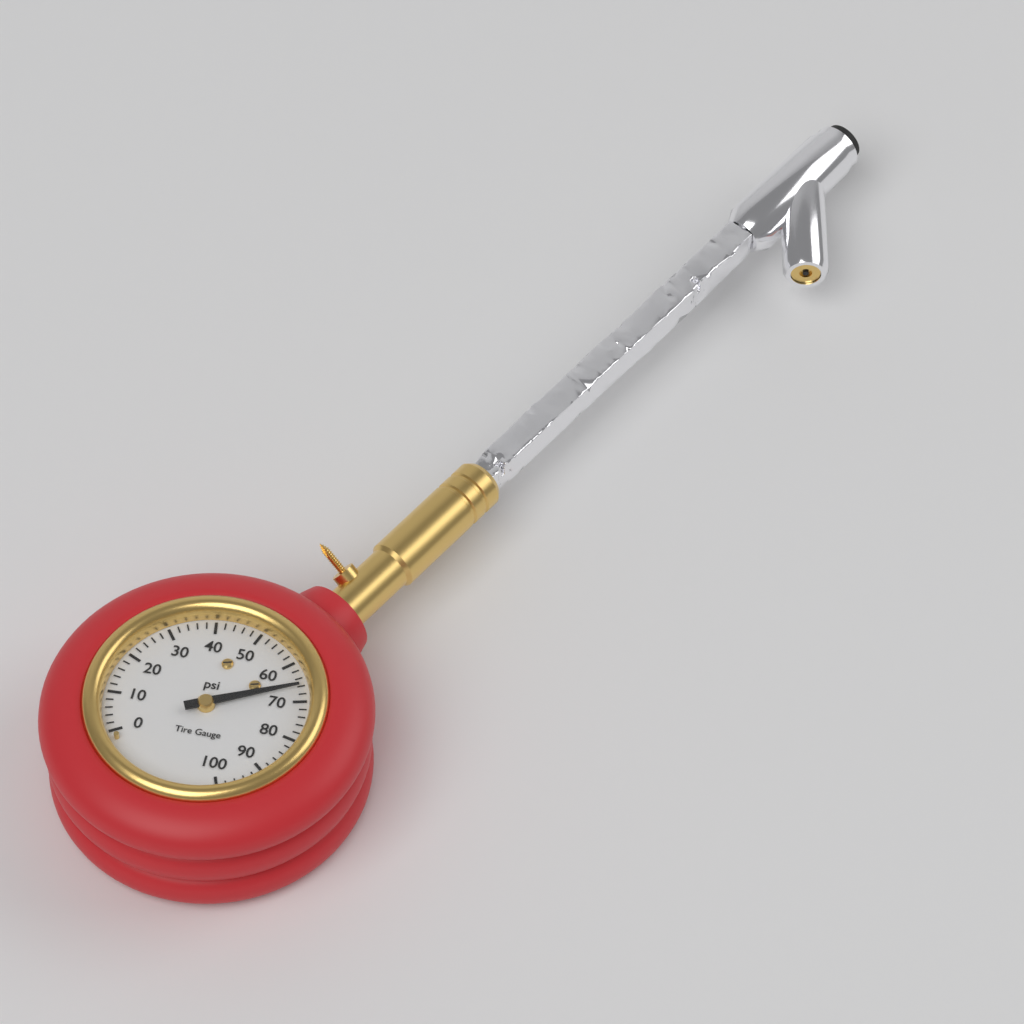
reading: 66 psi
